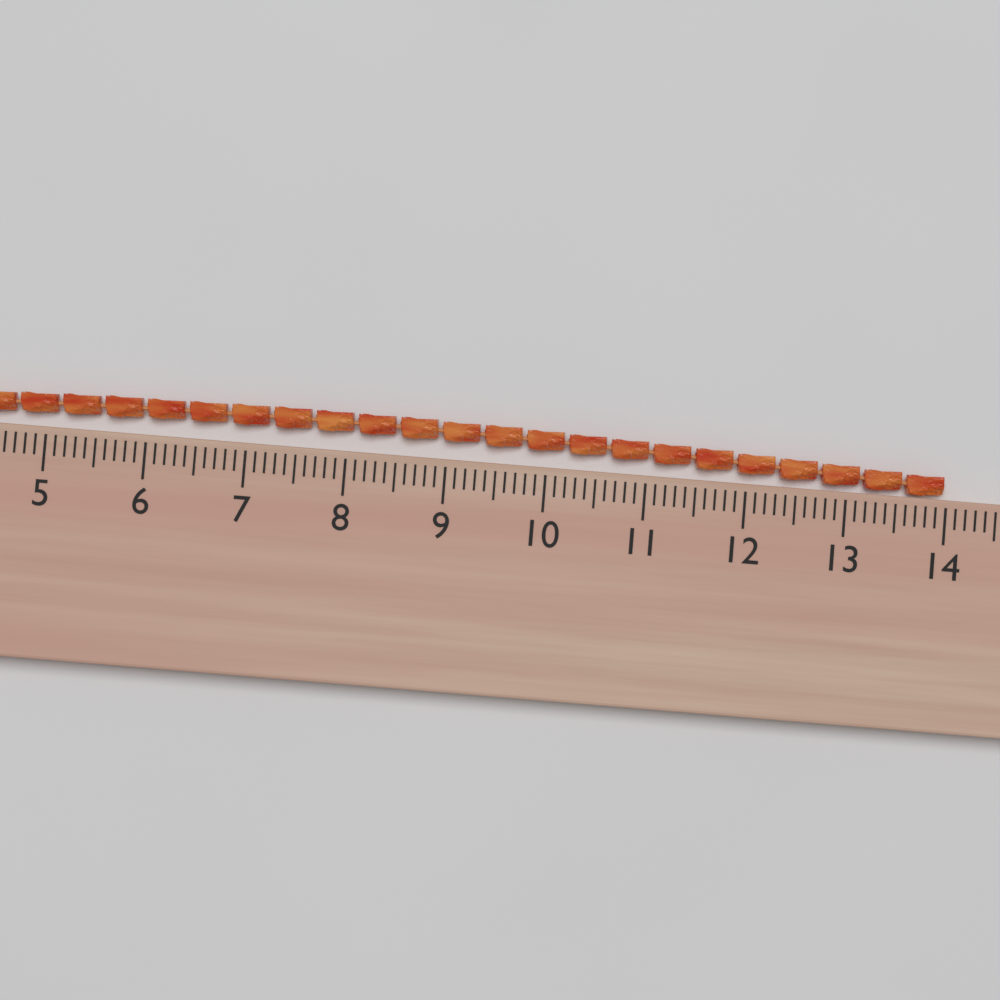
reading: 14.0 (no unit)
